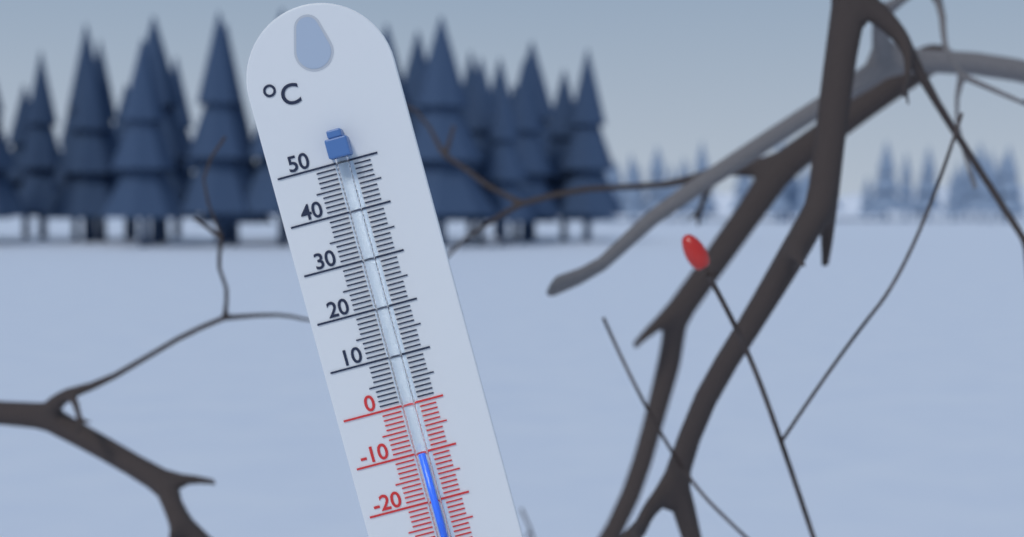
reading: -10 °C
